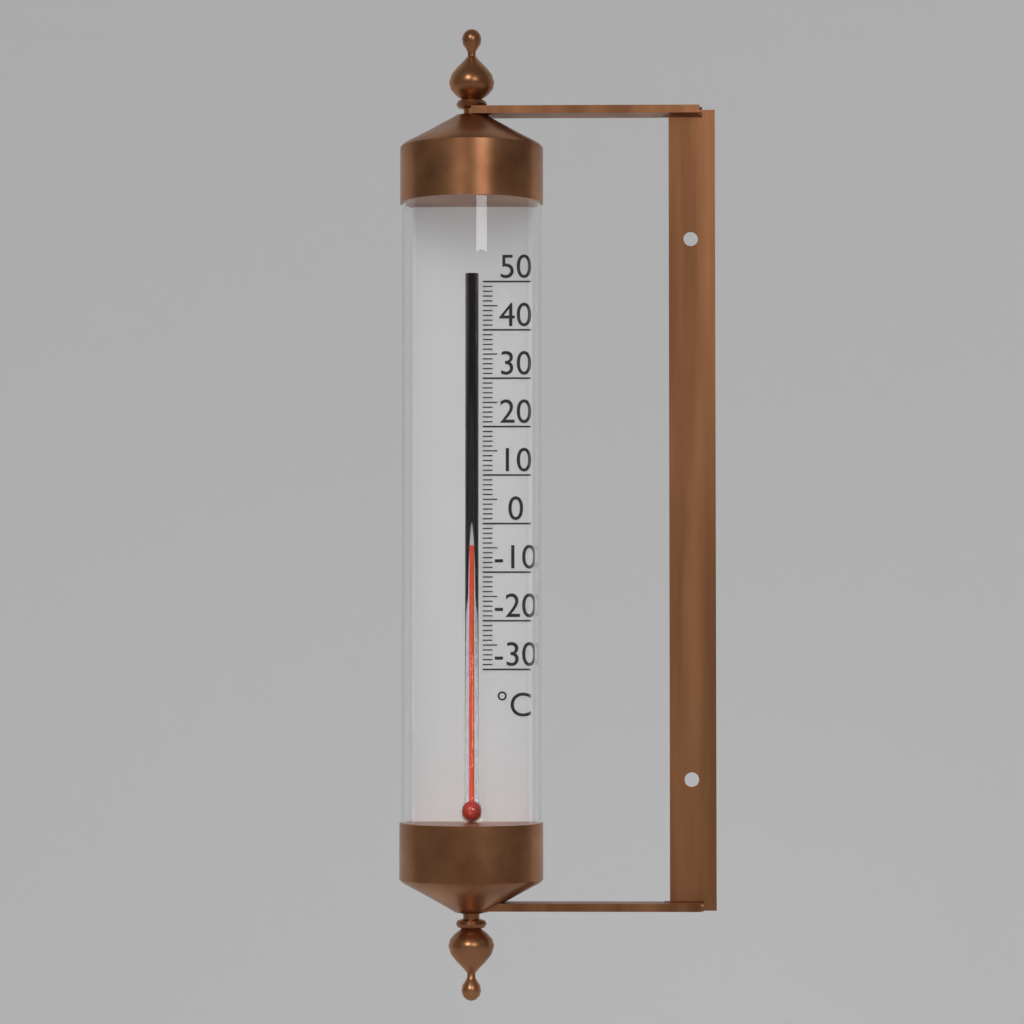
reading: -5 °C
